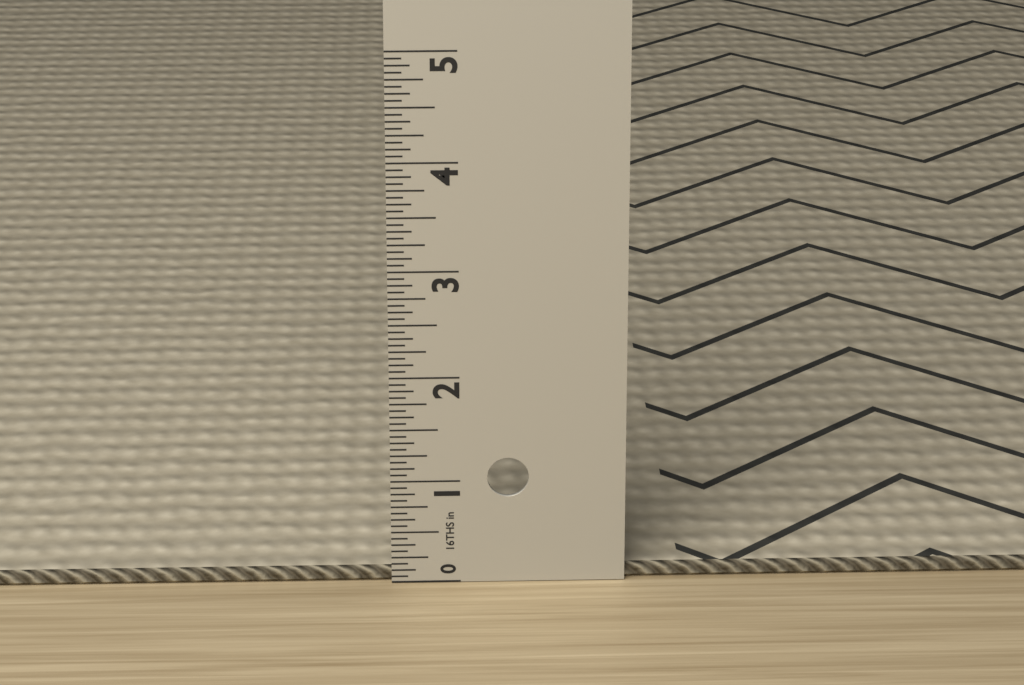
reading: 0.1250 in
